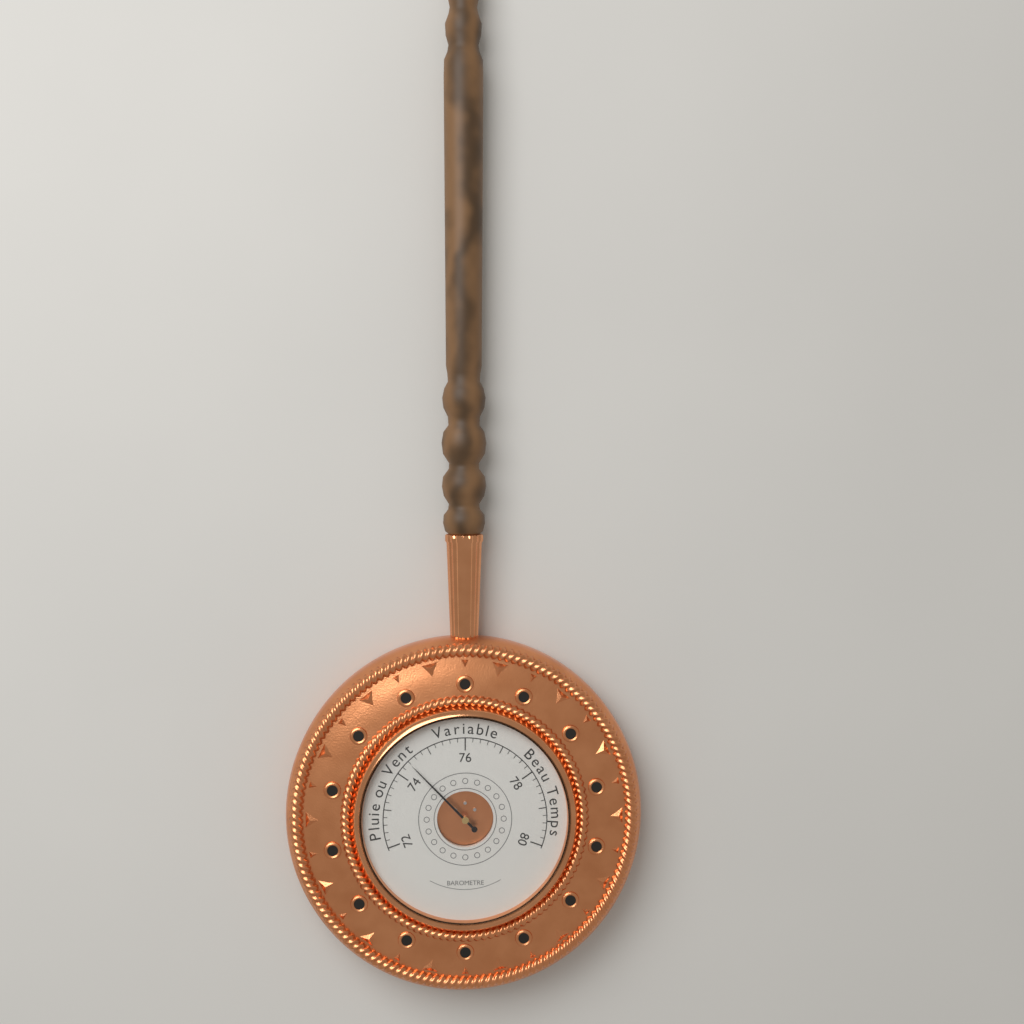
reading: 74.4 (no unit)
